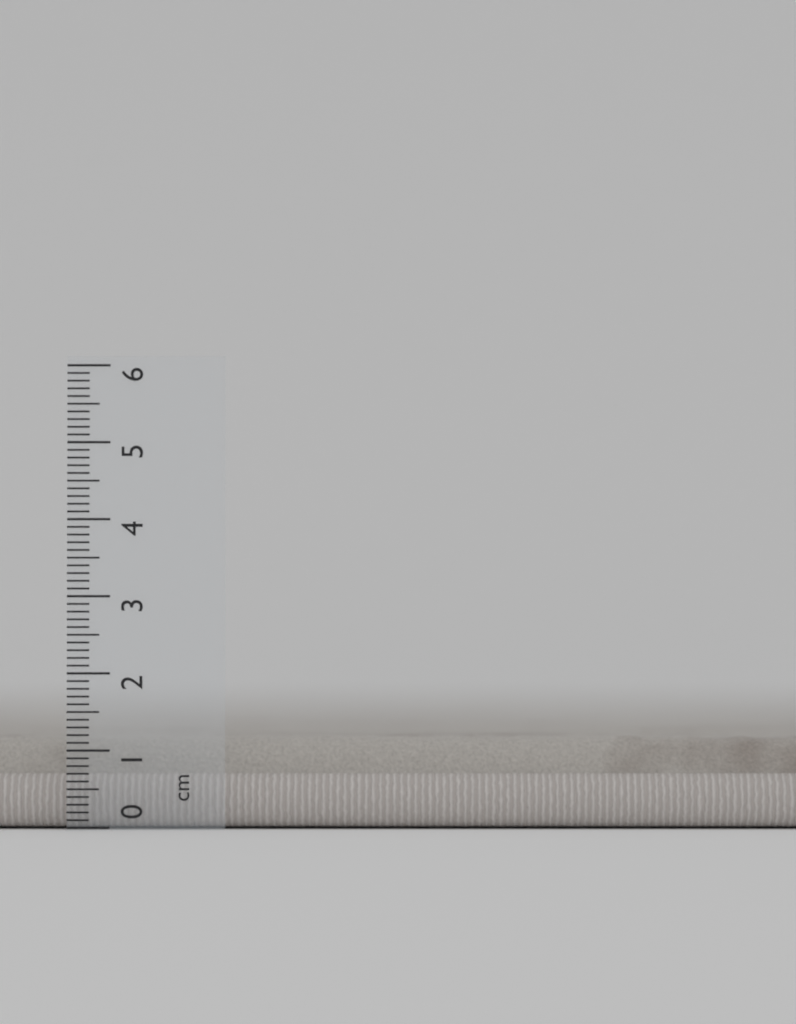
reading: 1.2 cm
